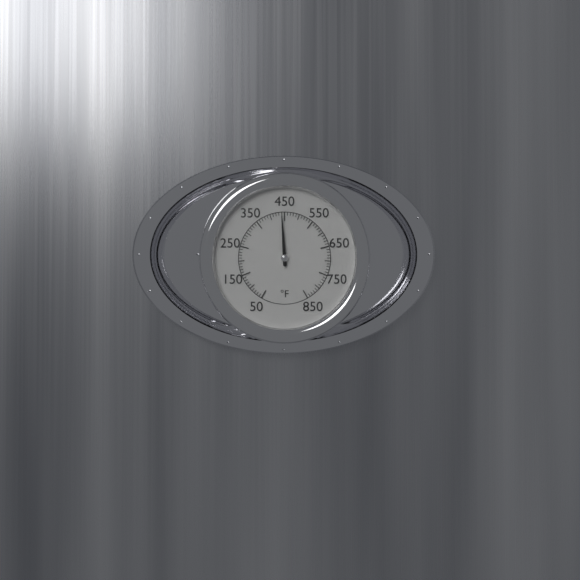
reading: 440 °F
